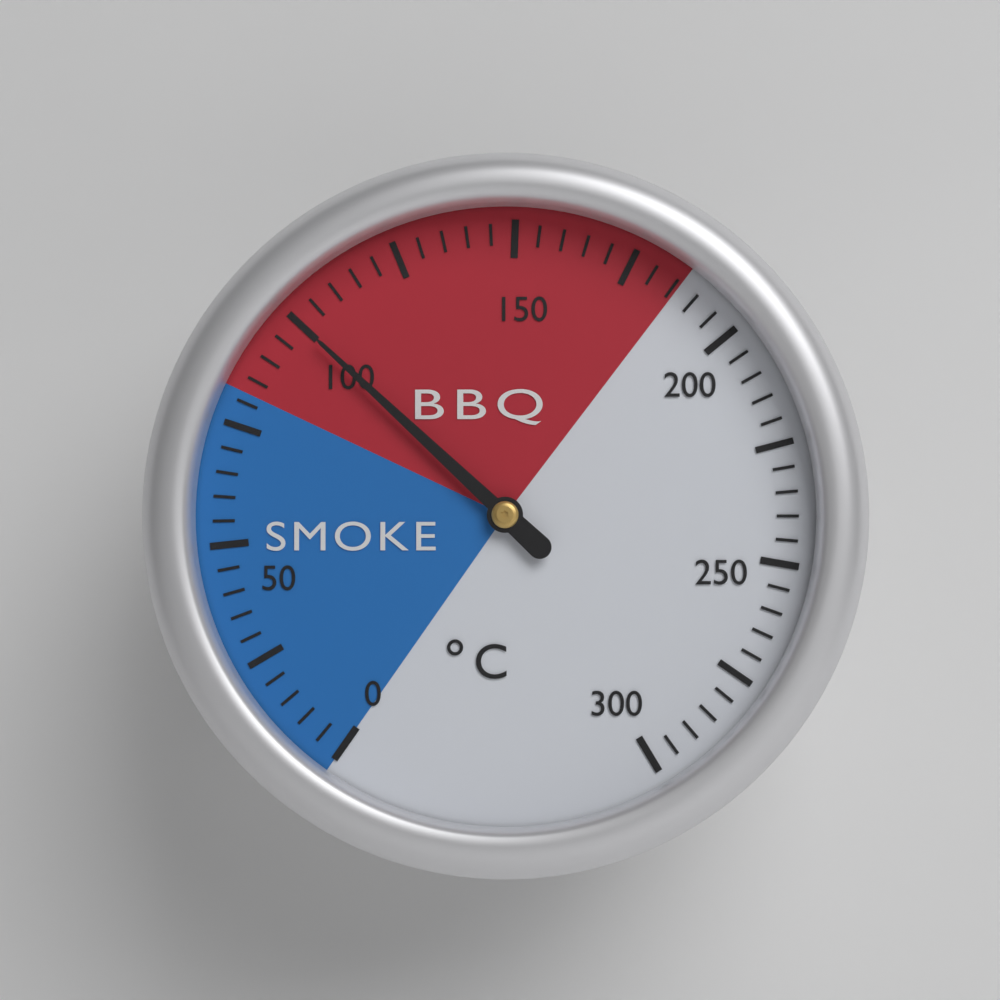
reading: 100 °C
